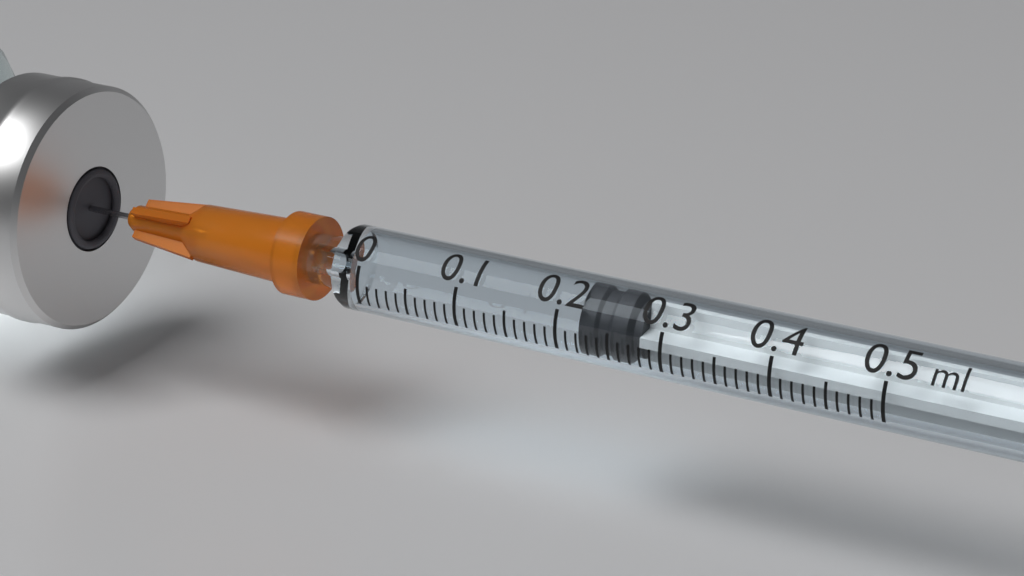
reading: 0.22 ml
